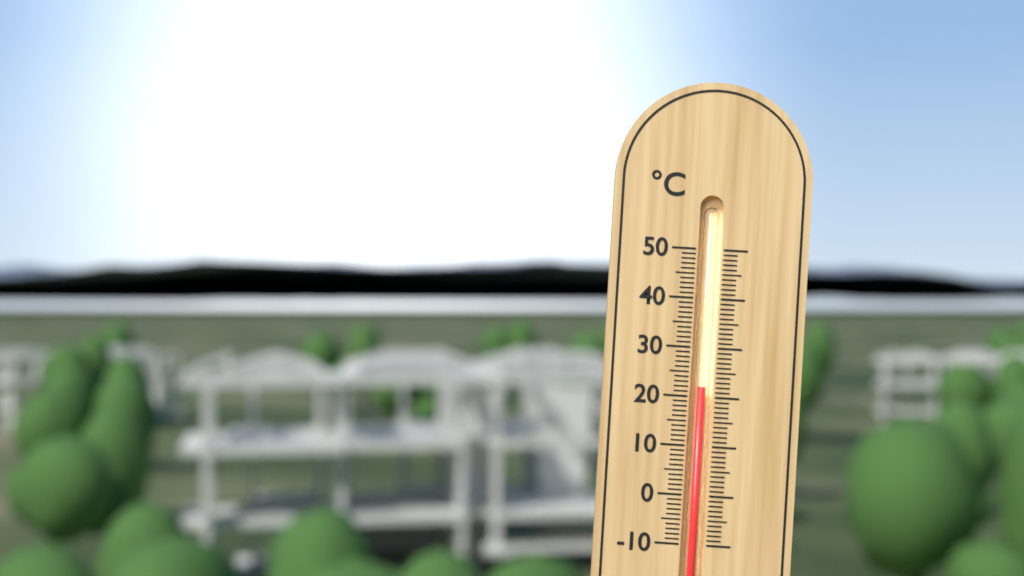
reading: 22 °C
